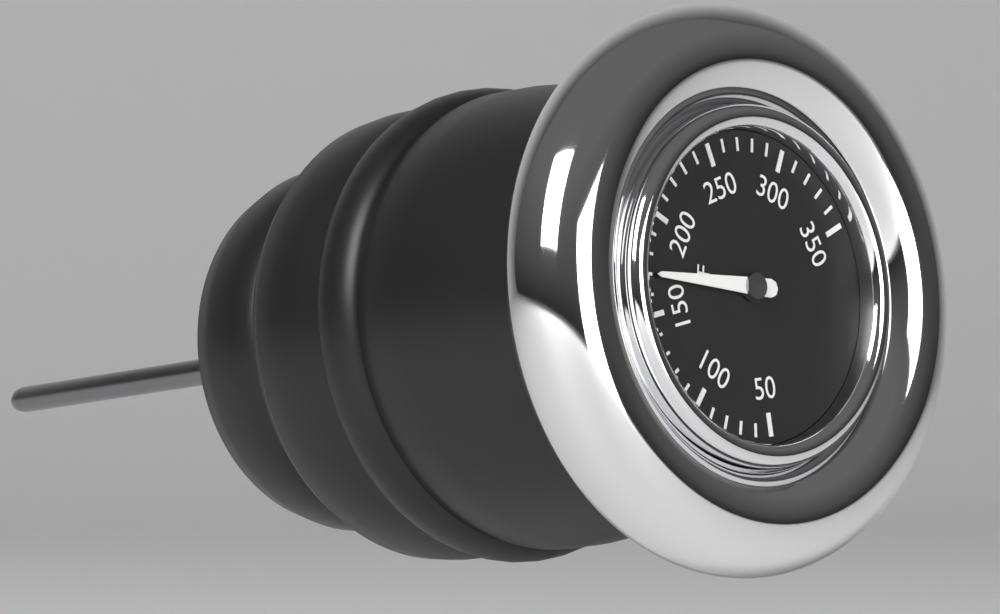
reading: 170 °F
